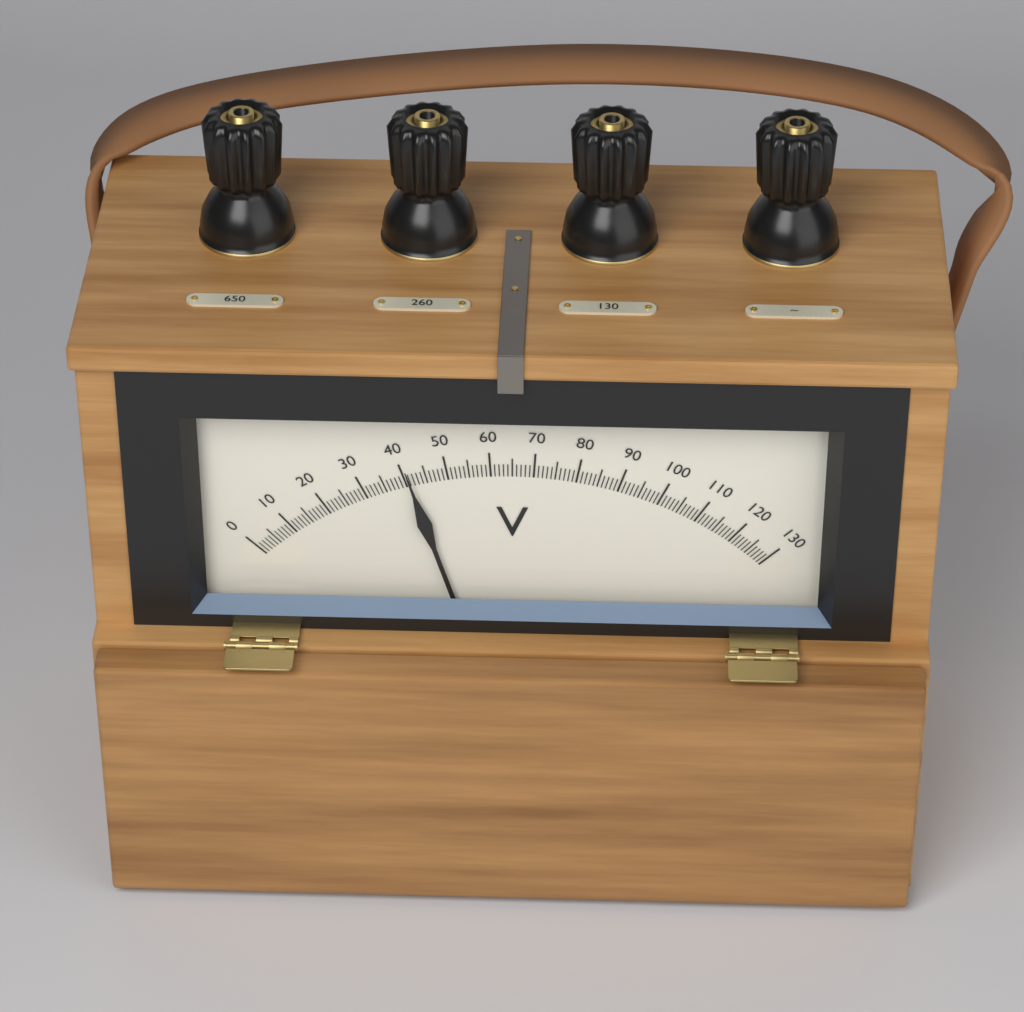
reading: 41 V
